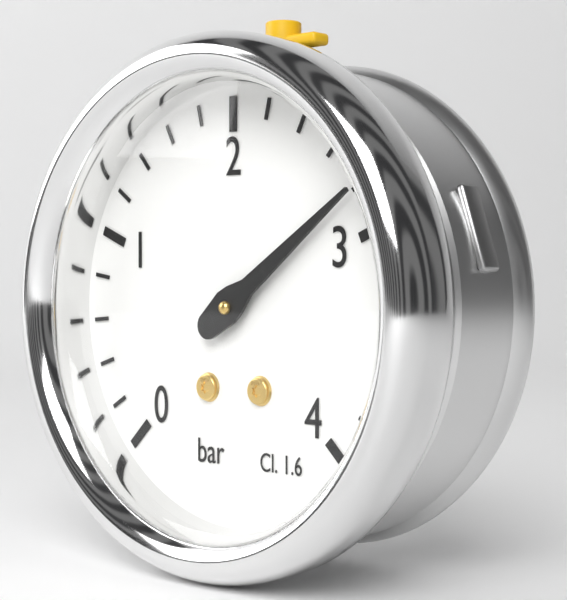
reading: 2.8 bar
